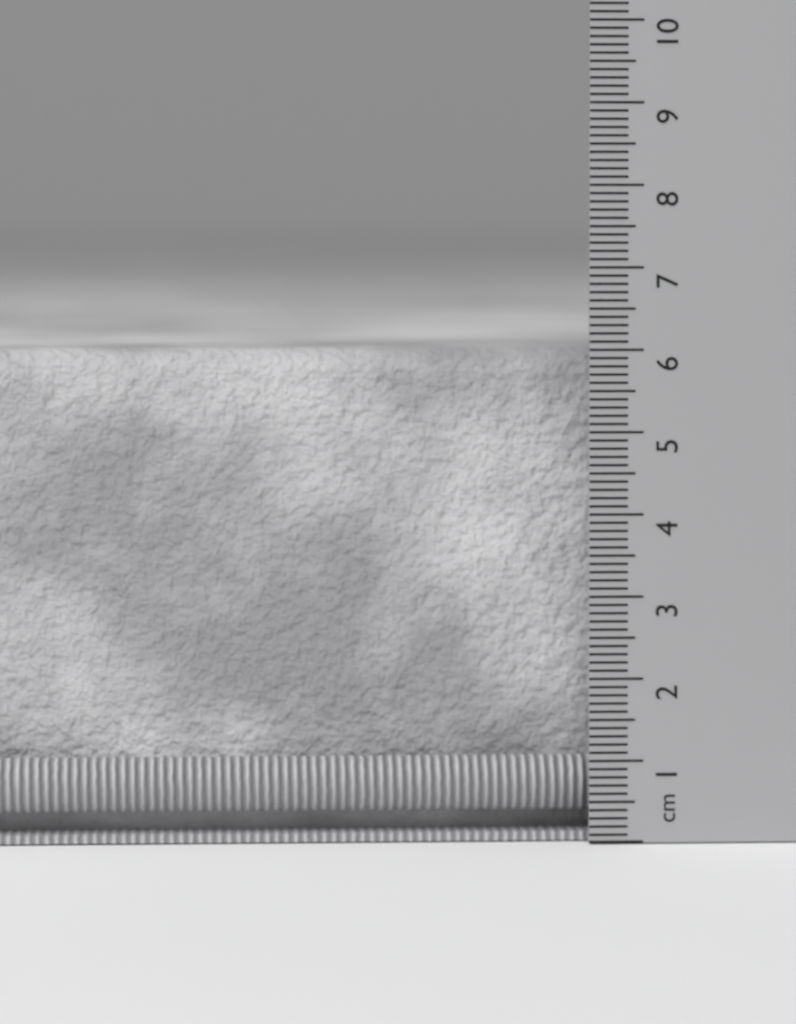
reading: 6.0 cm
